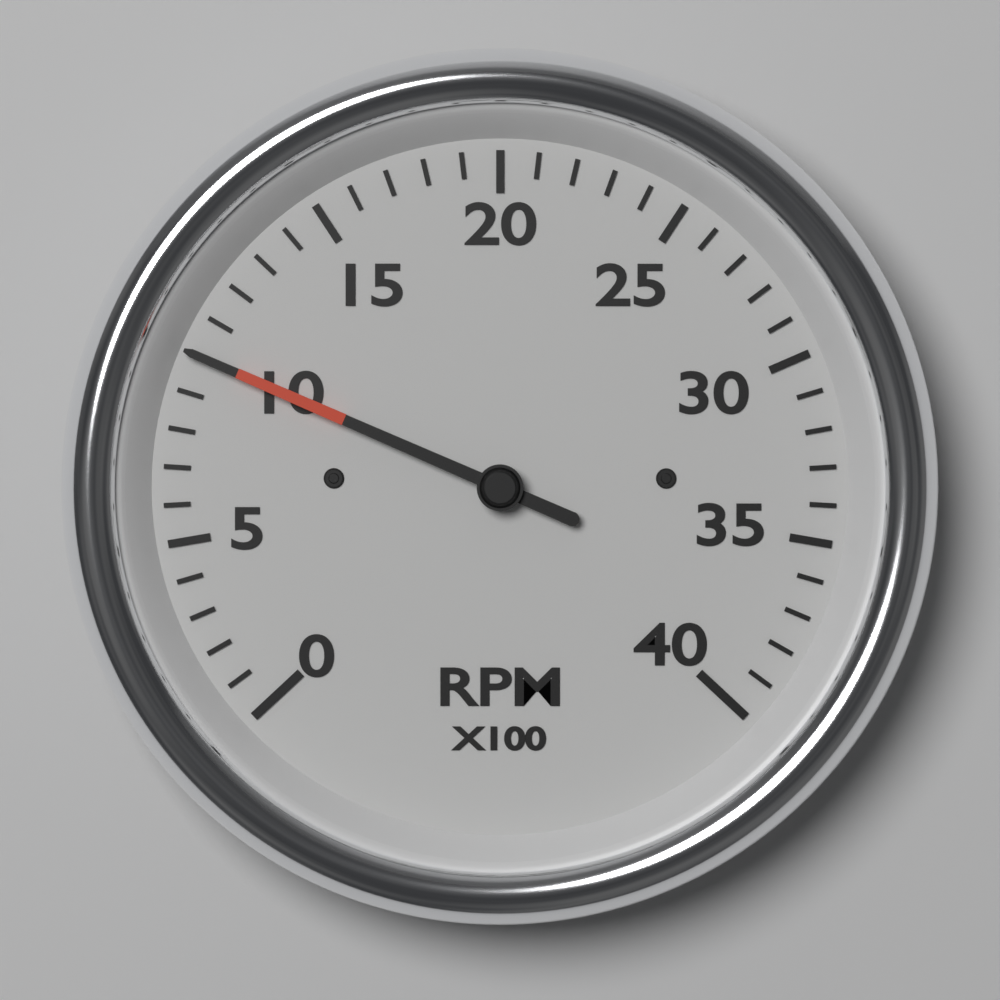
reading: 1000 RPM
